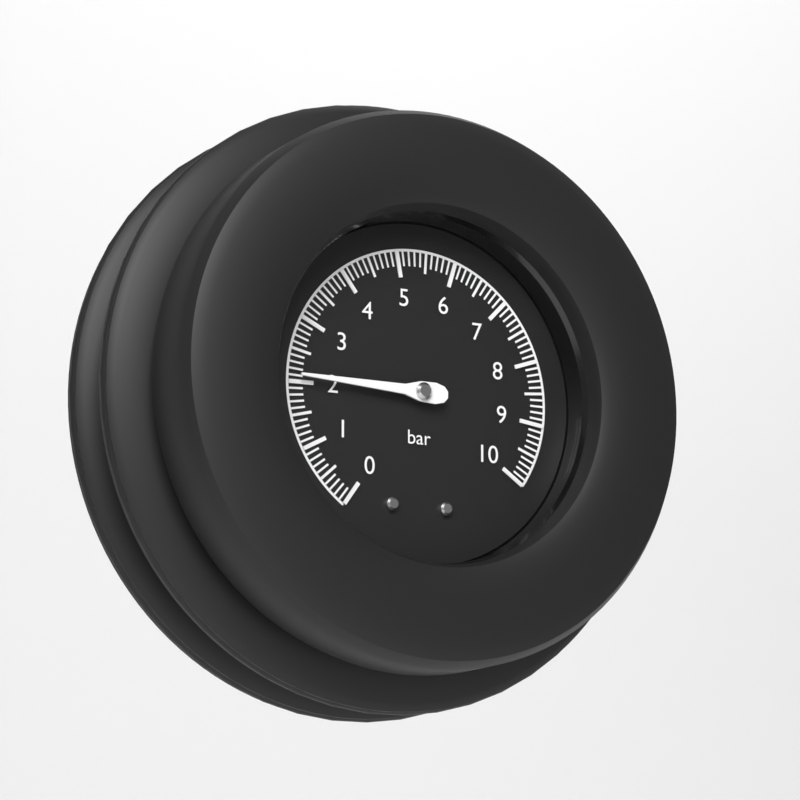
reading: 2.1 bar
